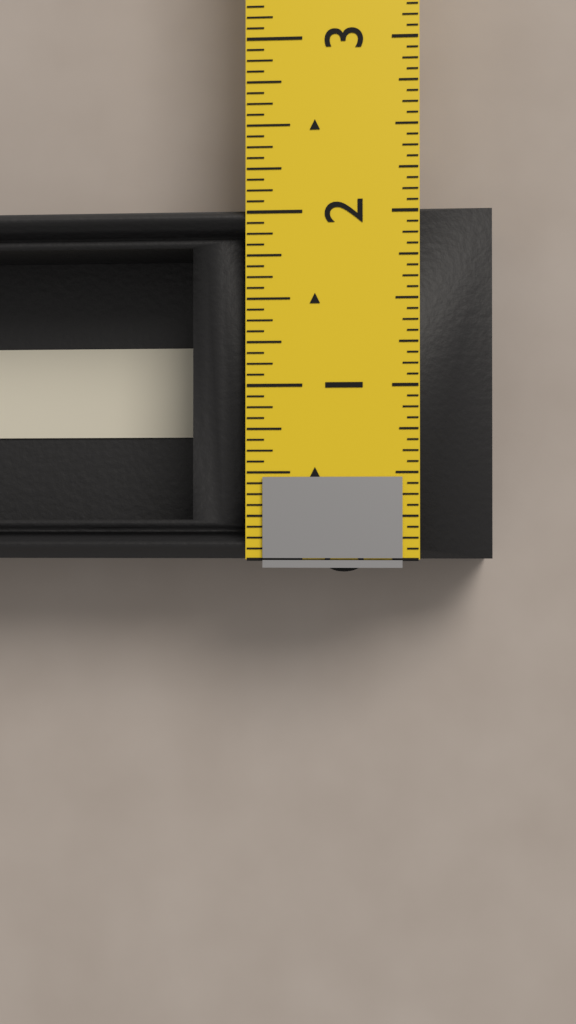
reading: 2.0625 in
